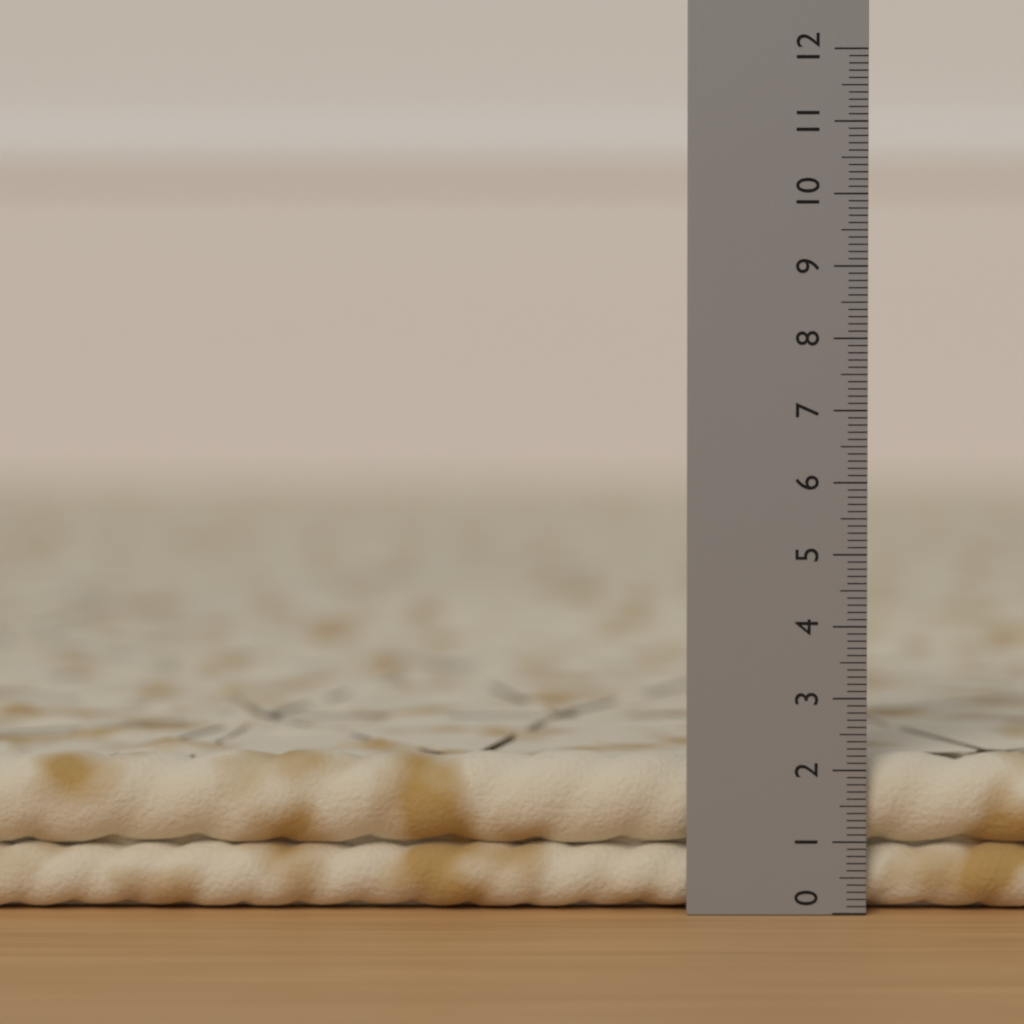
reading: 2.2 (no unit)
